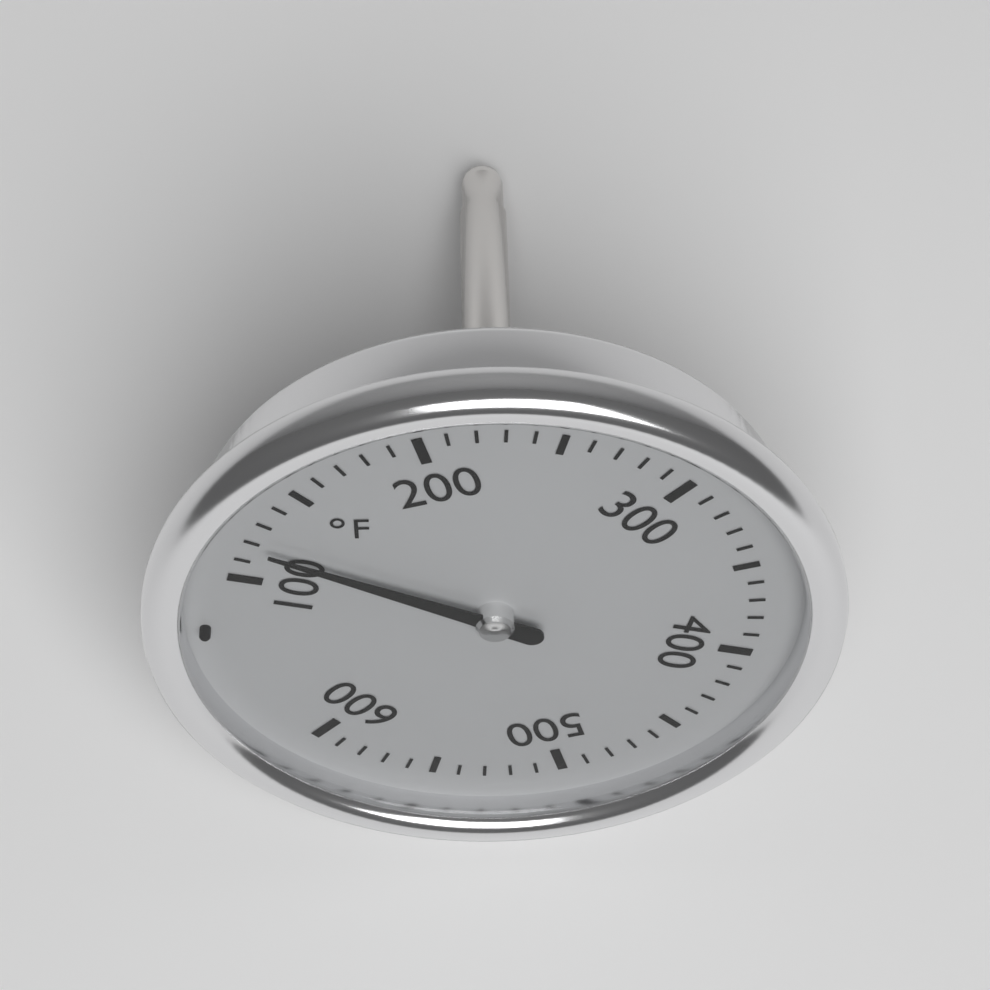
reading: 120 °F
